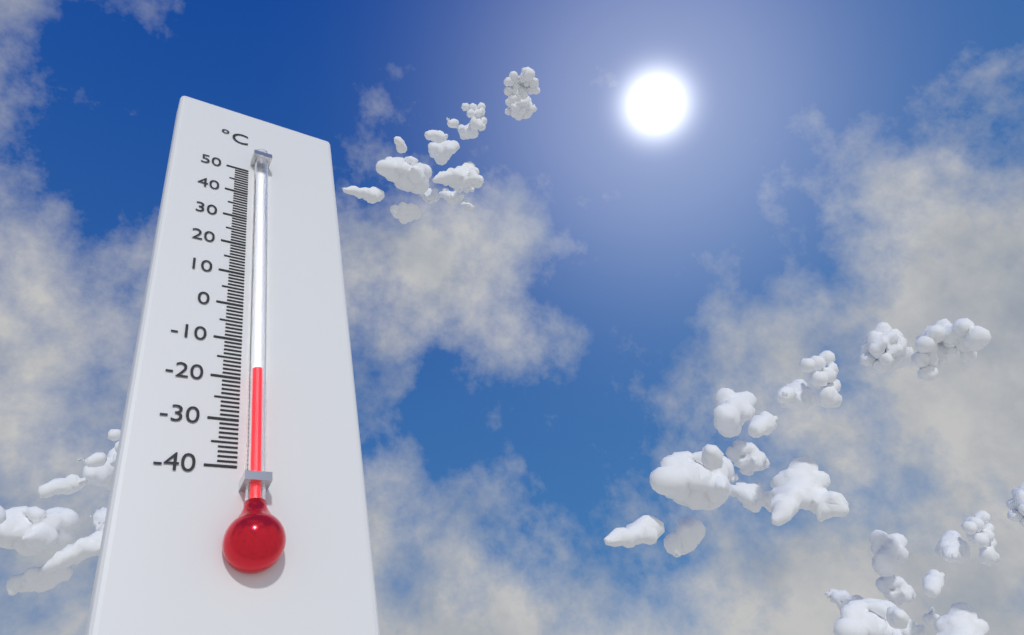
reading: -19 °C
